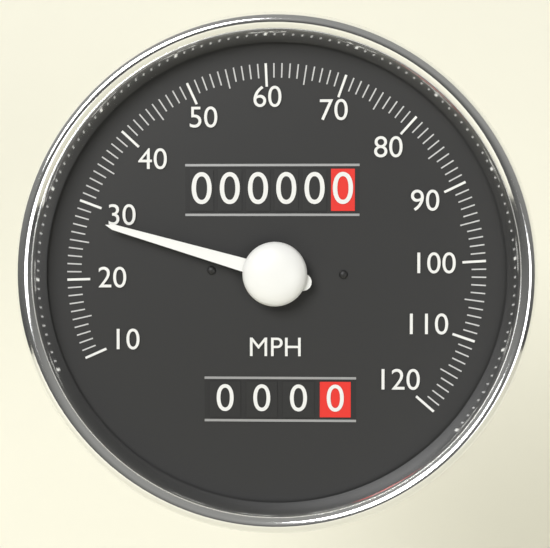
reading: 28 MPH
